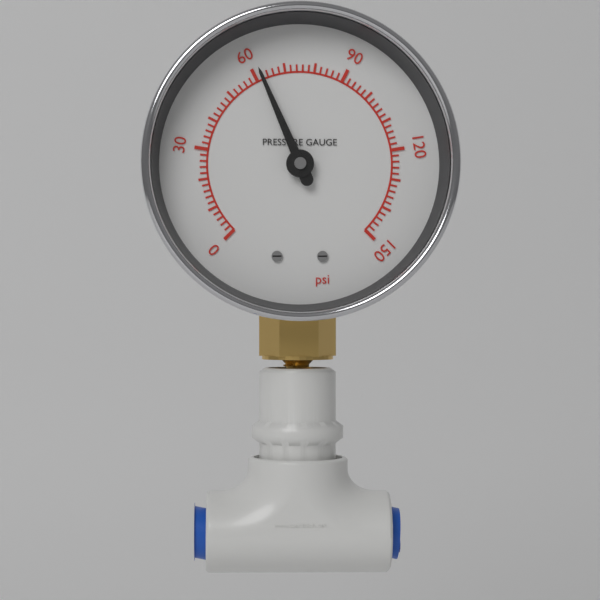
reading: 62 psi
